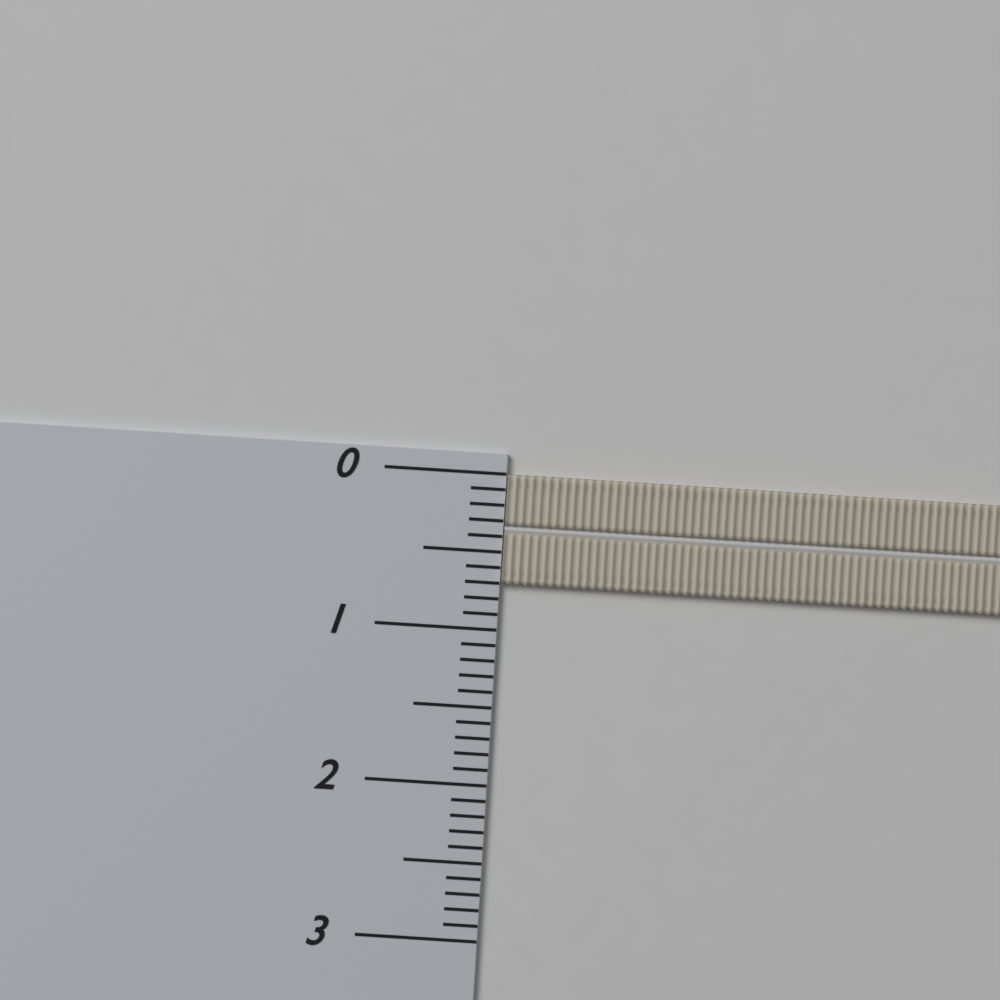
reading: 0.7 (no unit)
